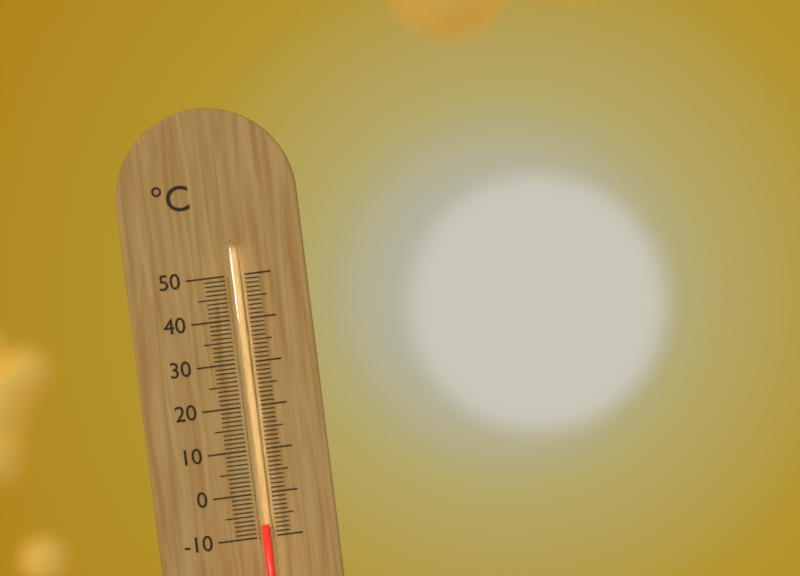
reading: -7 °C
